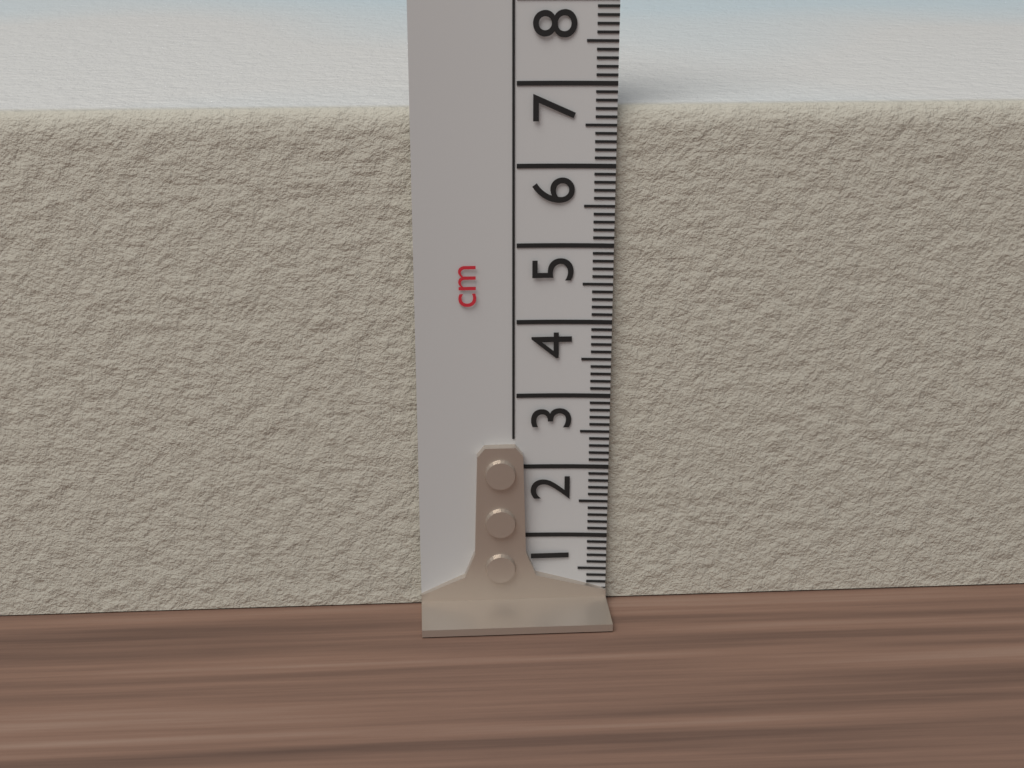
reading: 6.7 cm
